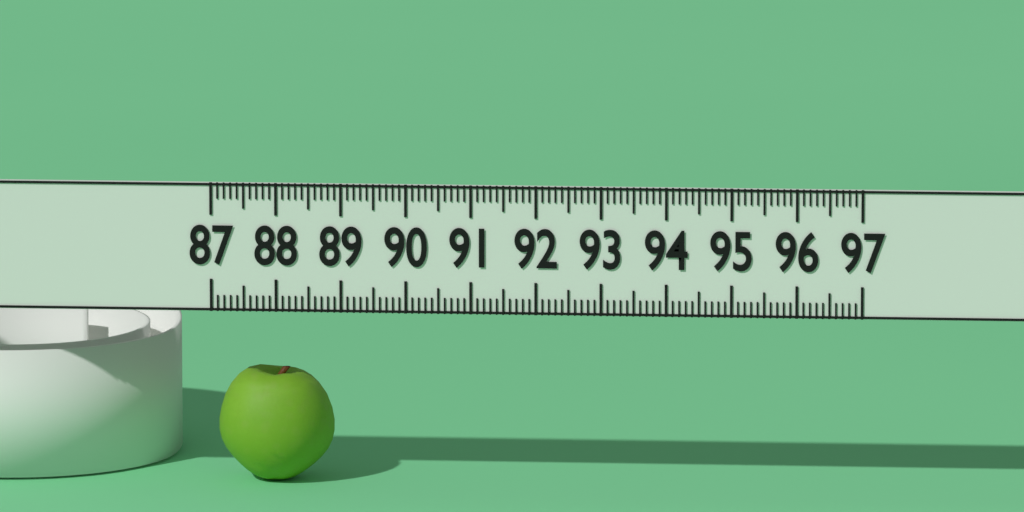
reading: 88.8 (no unit)
